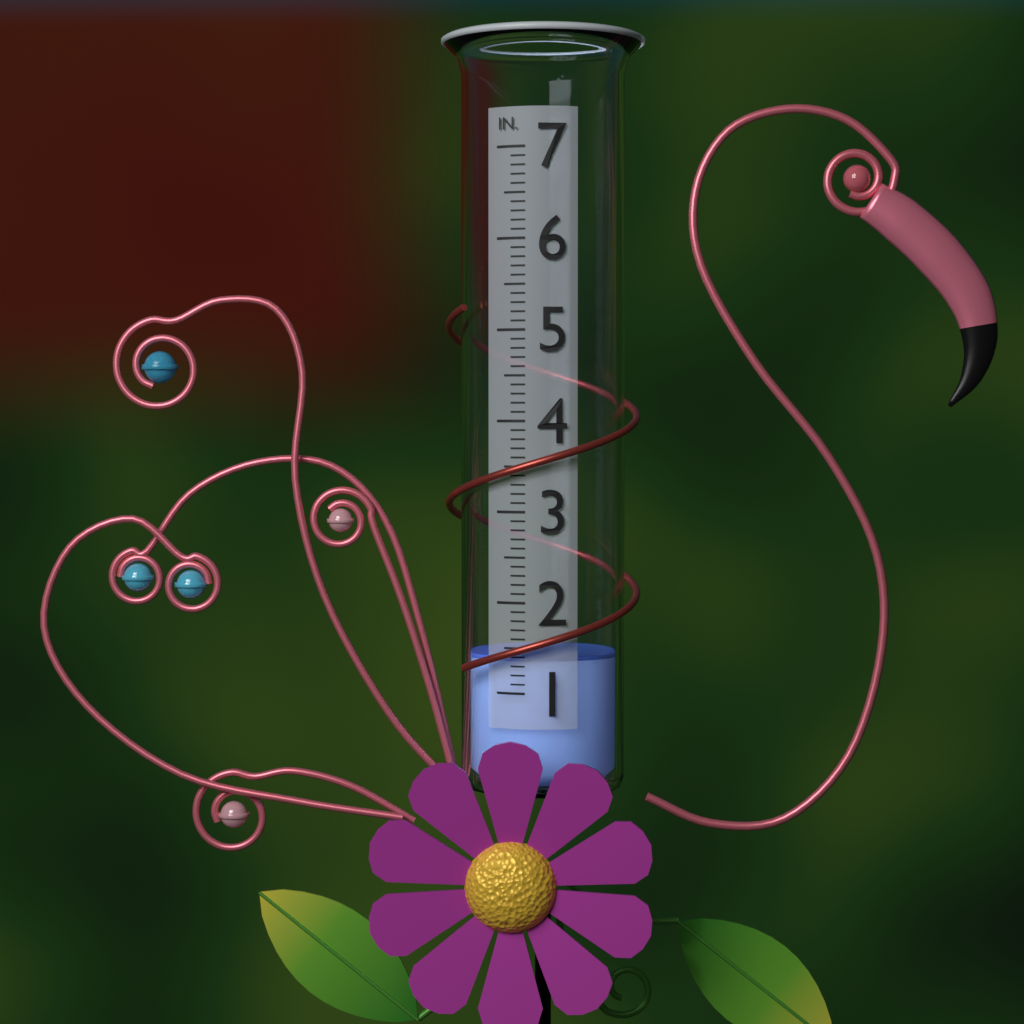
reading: 1.4 in
